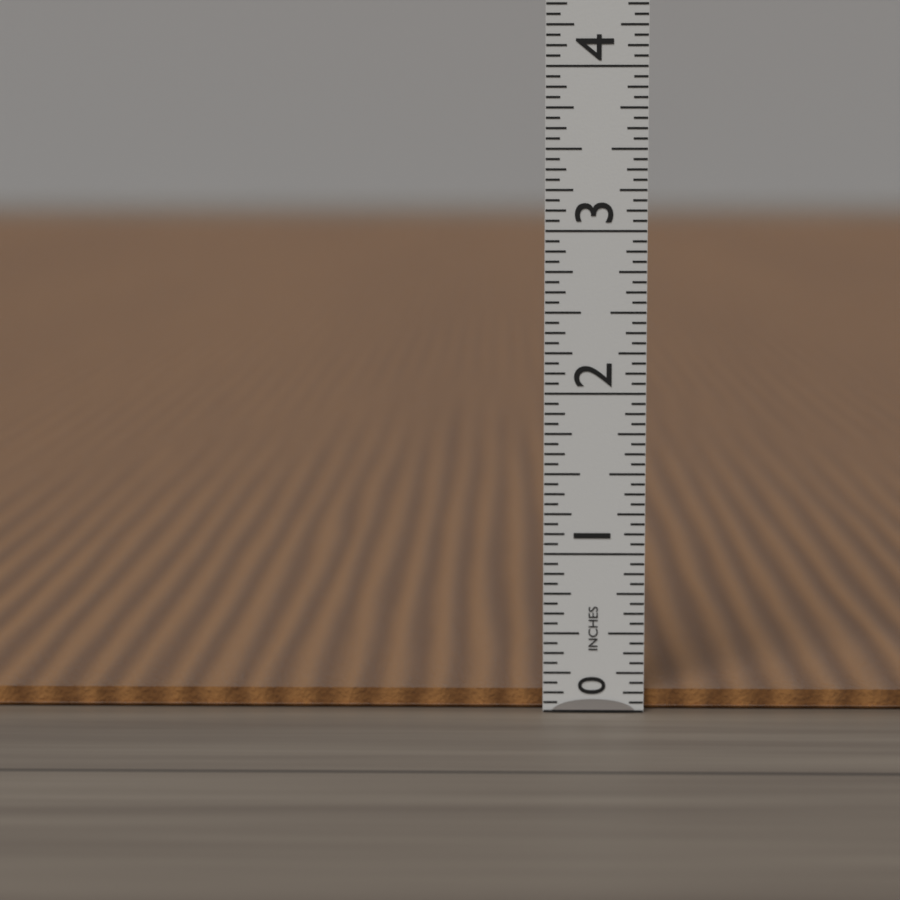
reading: 0.1250 in
